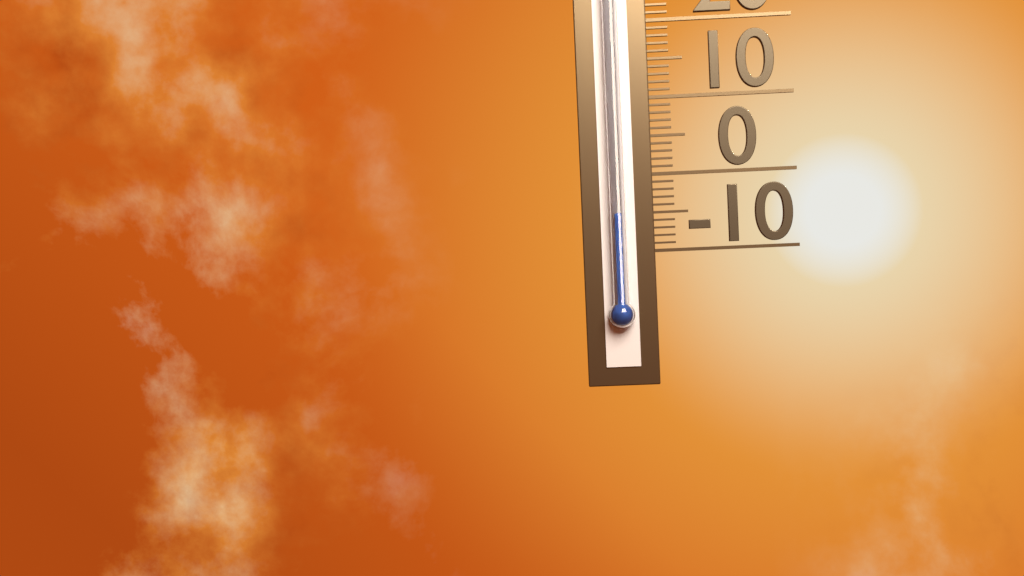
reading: -5 (no unit)
